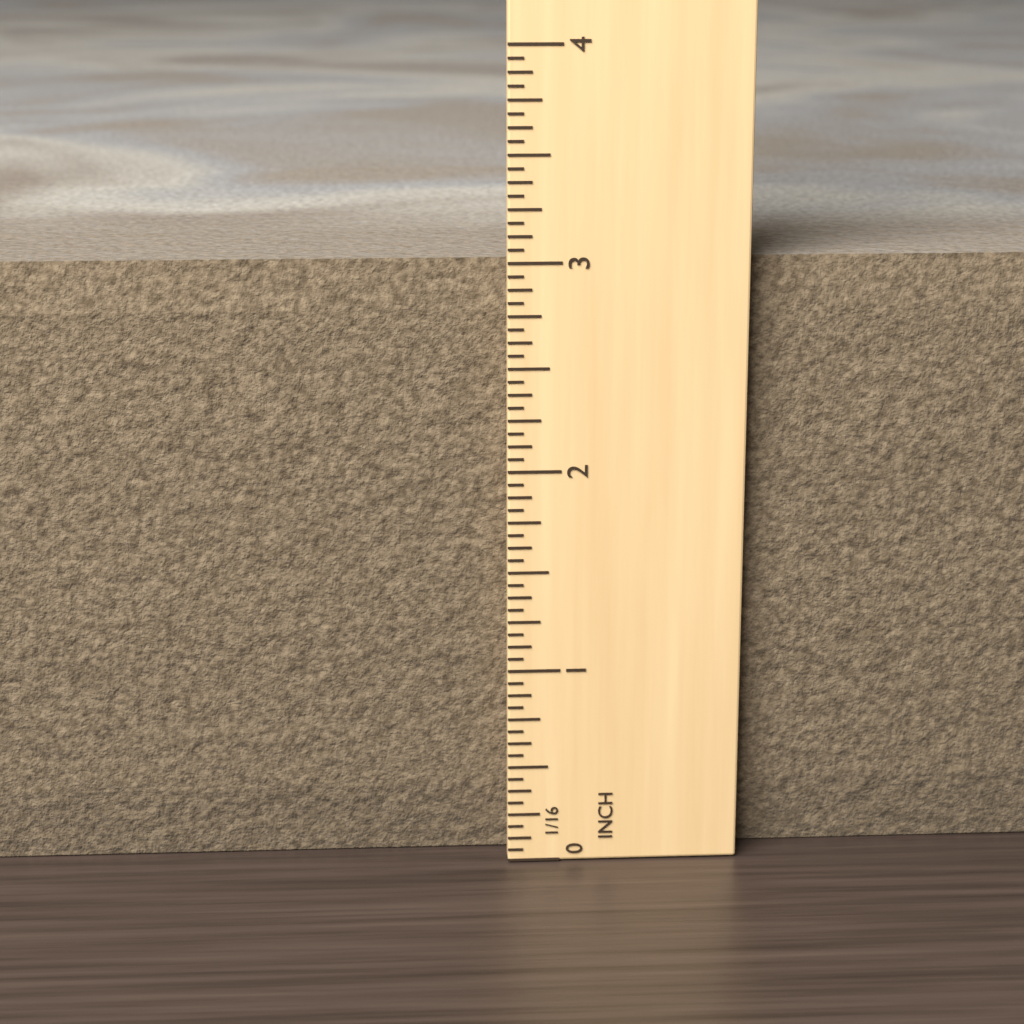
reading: 3.0000 in
